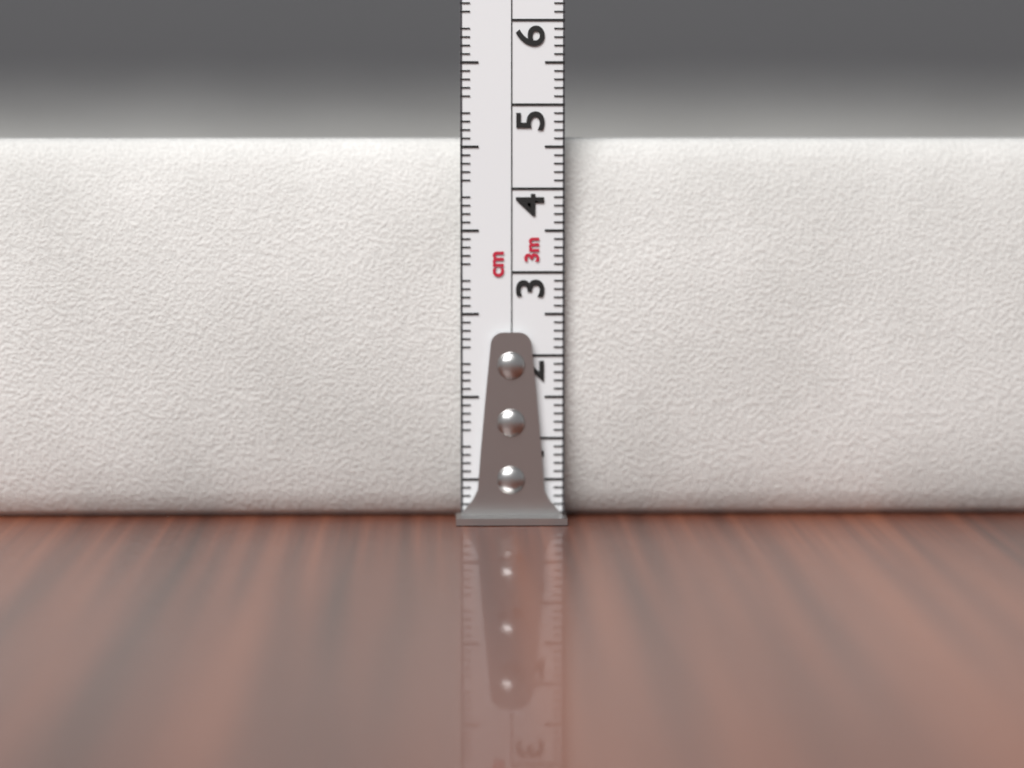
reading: 4.6 cm
